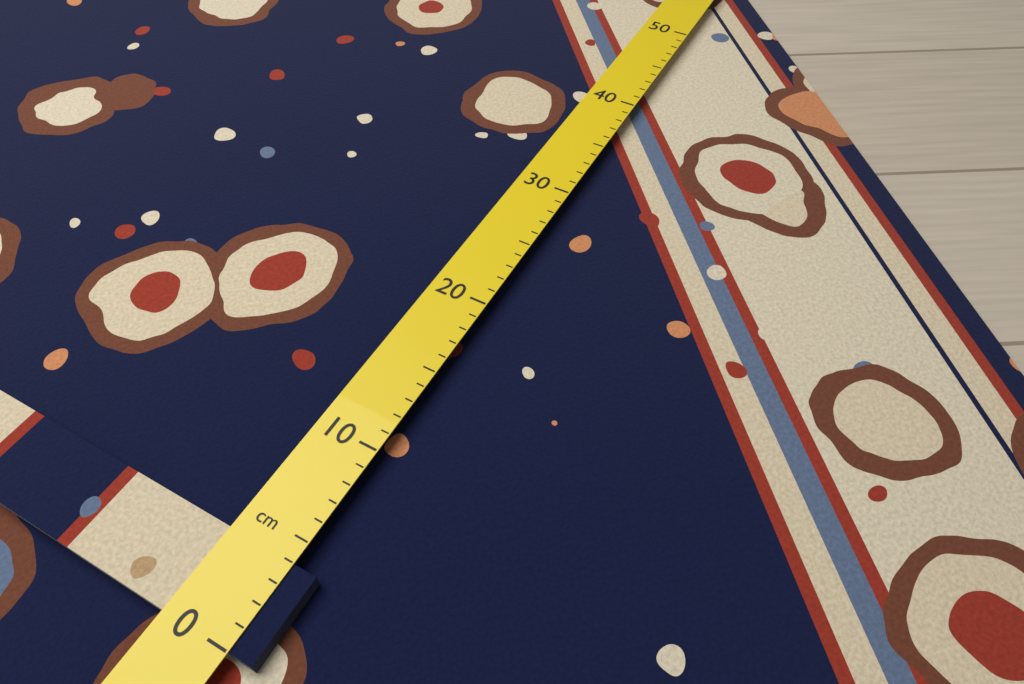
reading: 4 cm
